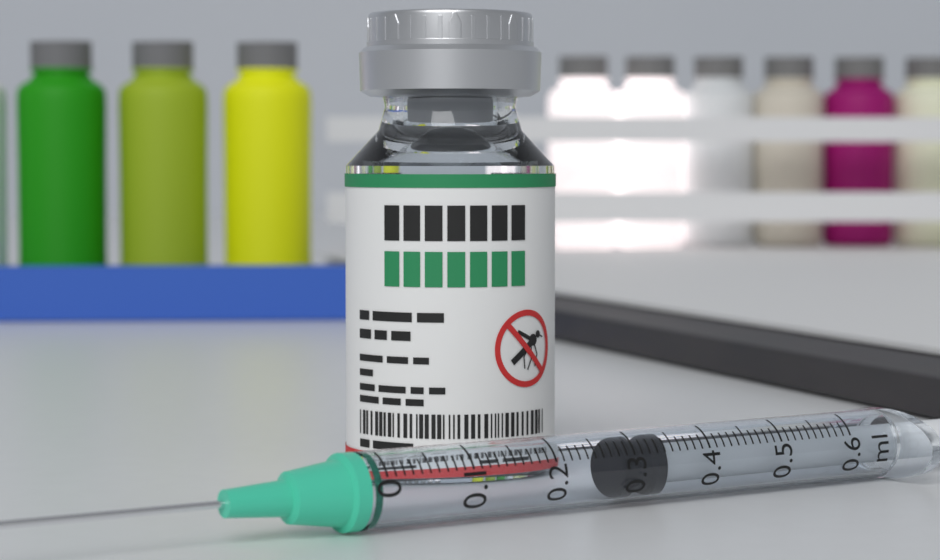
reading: 0.29 ml
